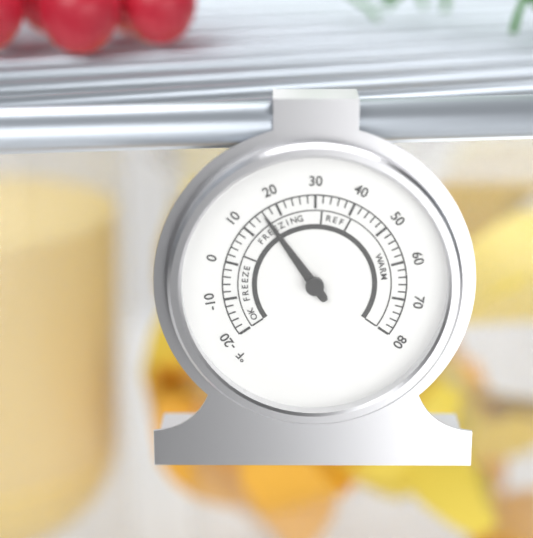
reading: 16 °F
